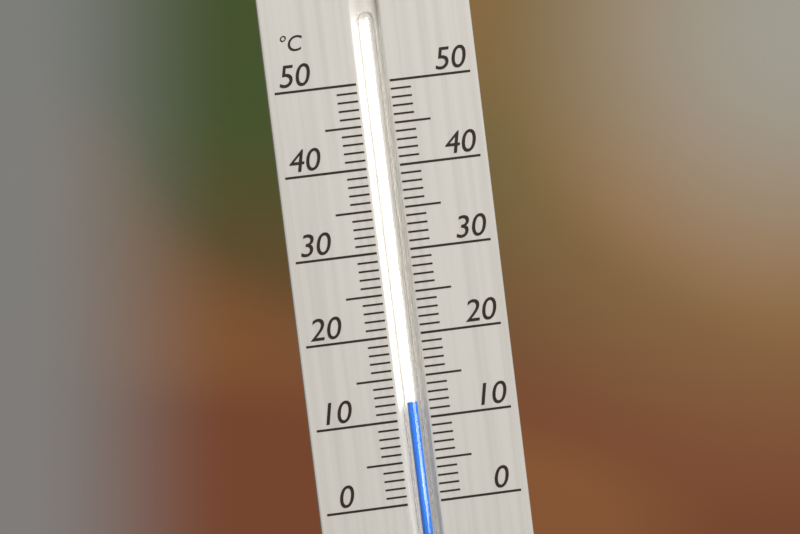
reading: 12 °C
